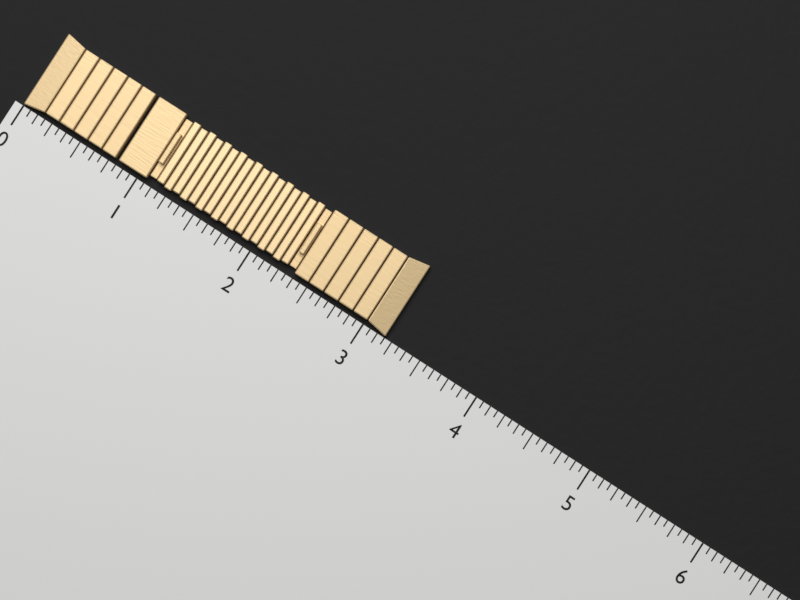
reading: 3.1875 (no unit)
